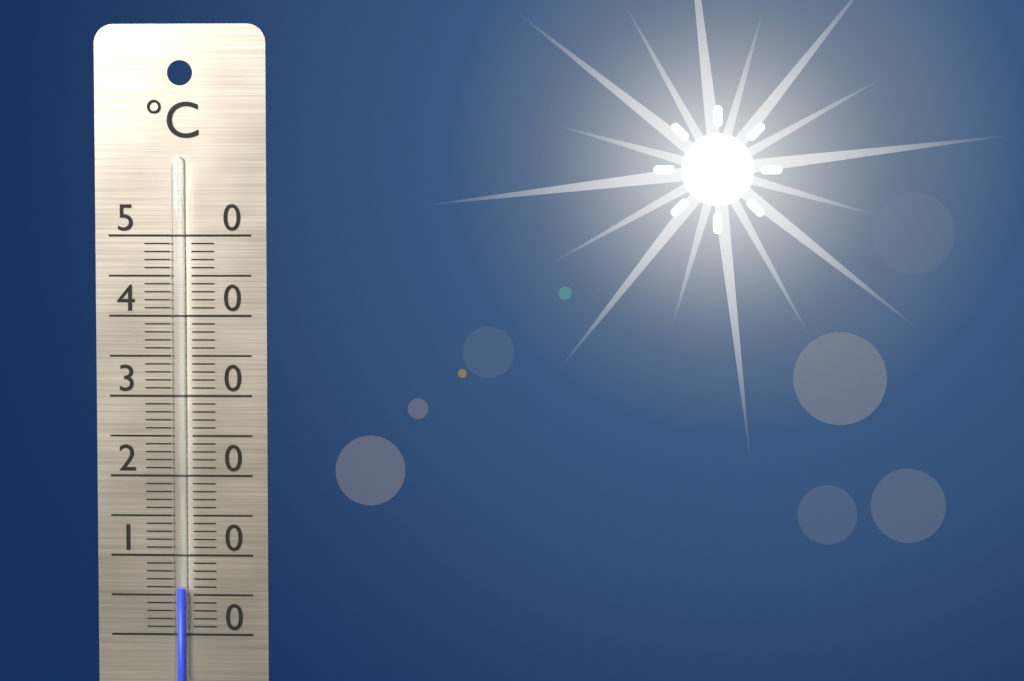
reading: 6 °C
